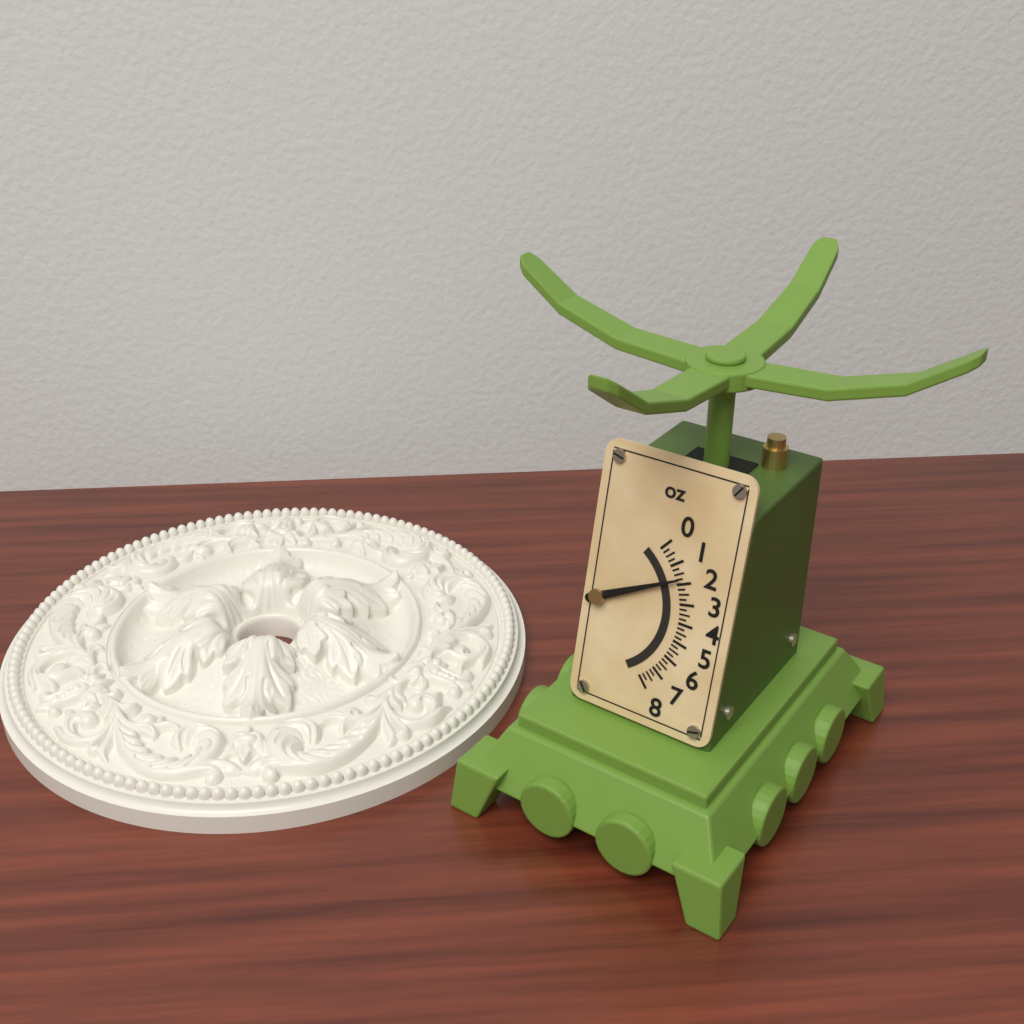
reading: 1.75 oz
